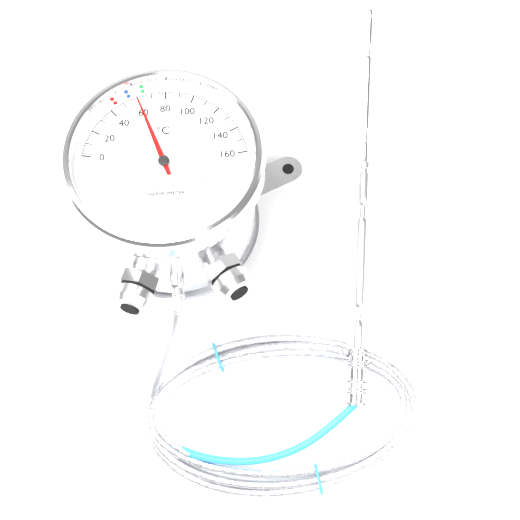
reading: 60 °C
